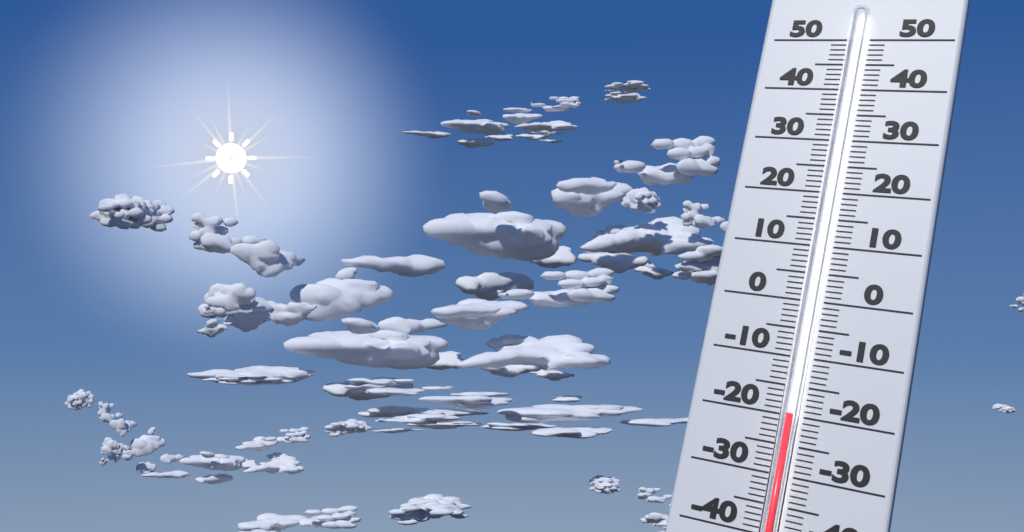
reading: -20 (no unit)
